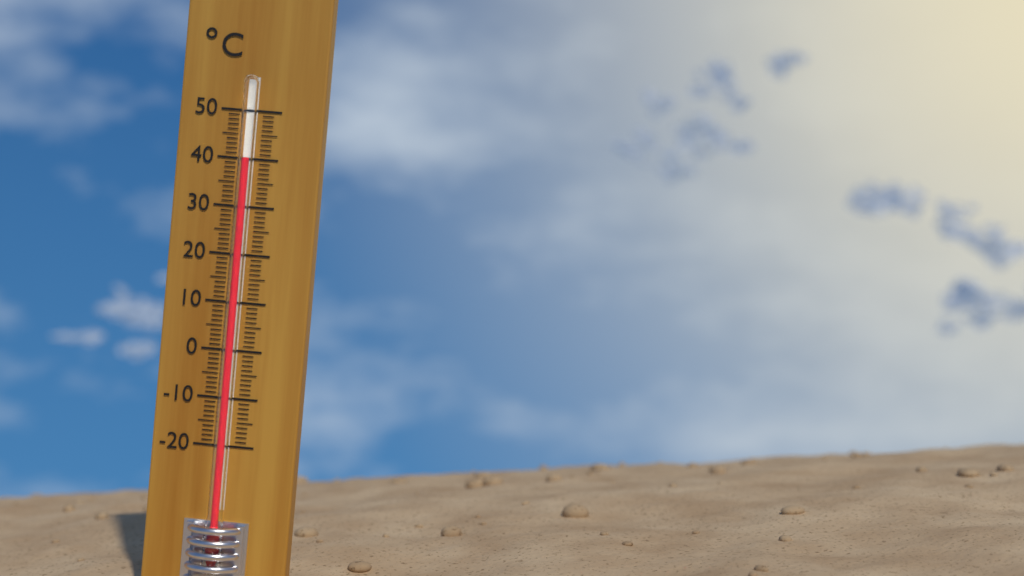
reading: 40 °C
